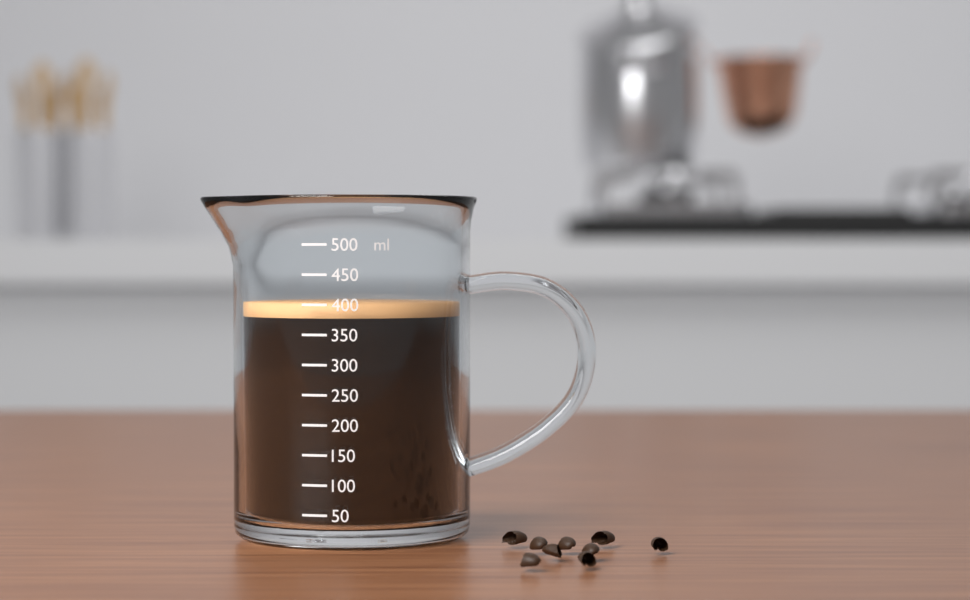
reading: 400 ml
